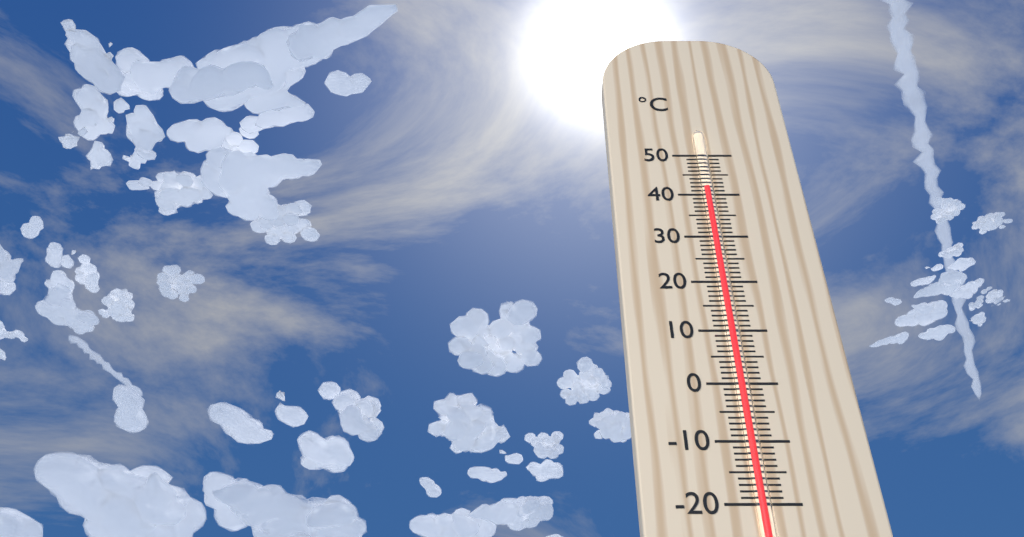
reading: 42 °C
